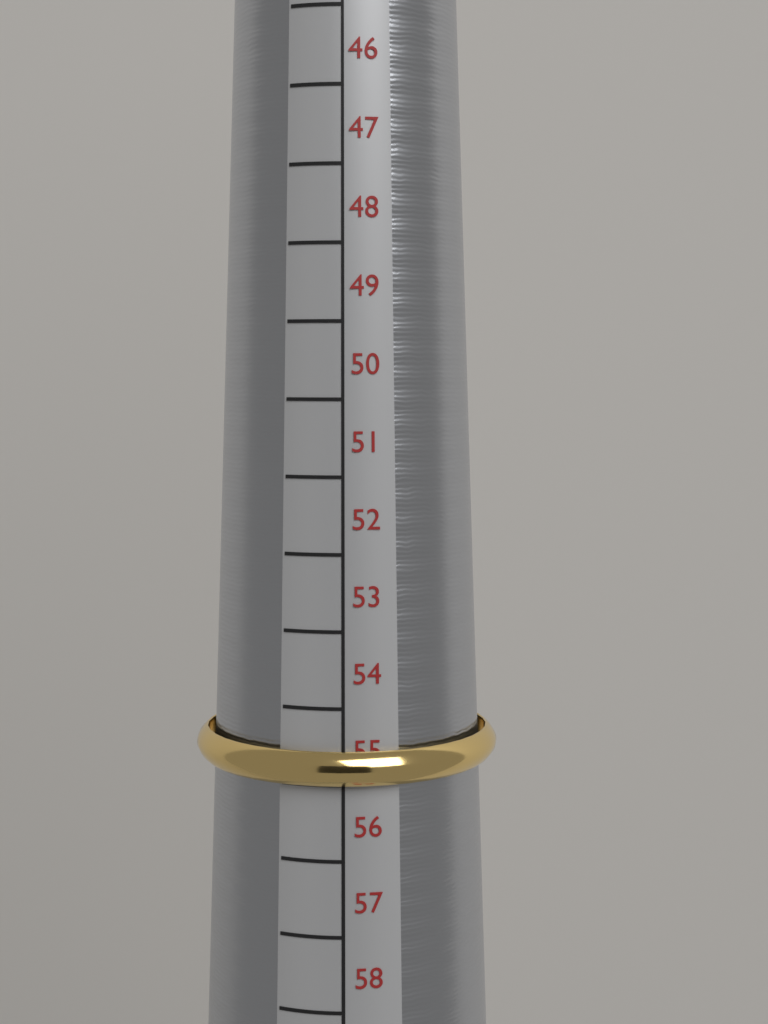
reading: 55 mm
